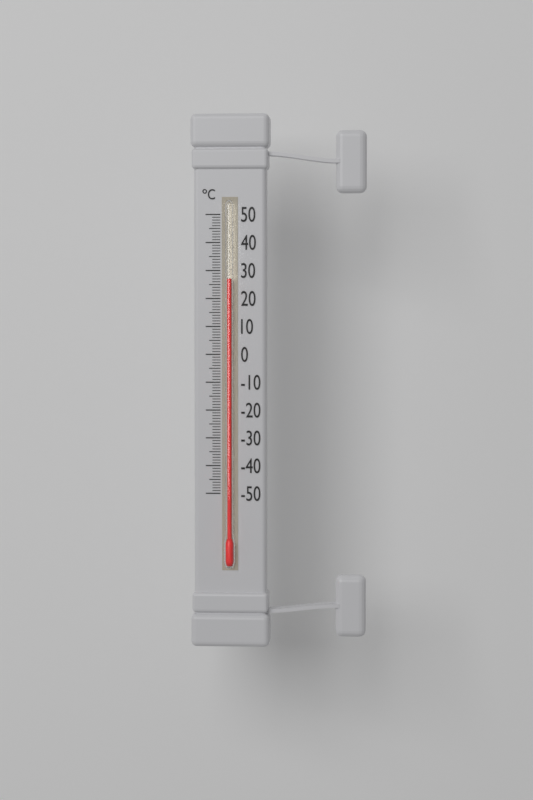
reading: 27 °C
